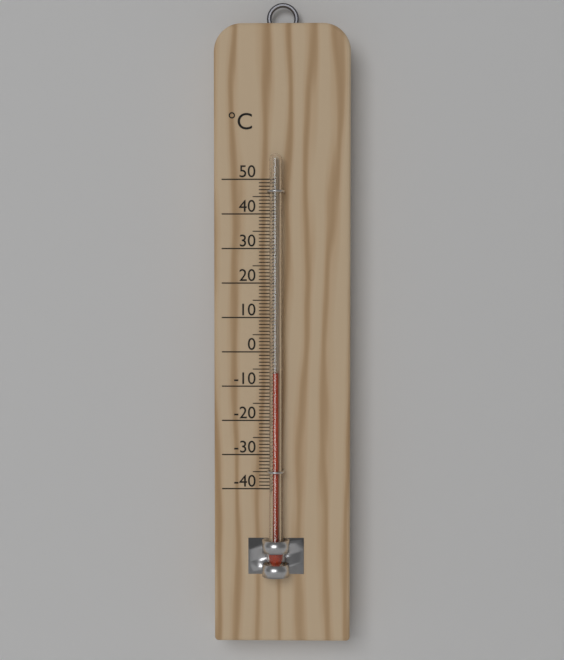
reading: -6 °C
